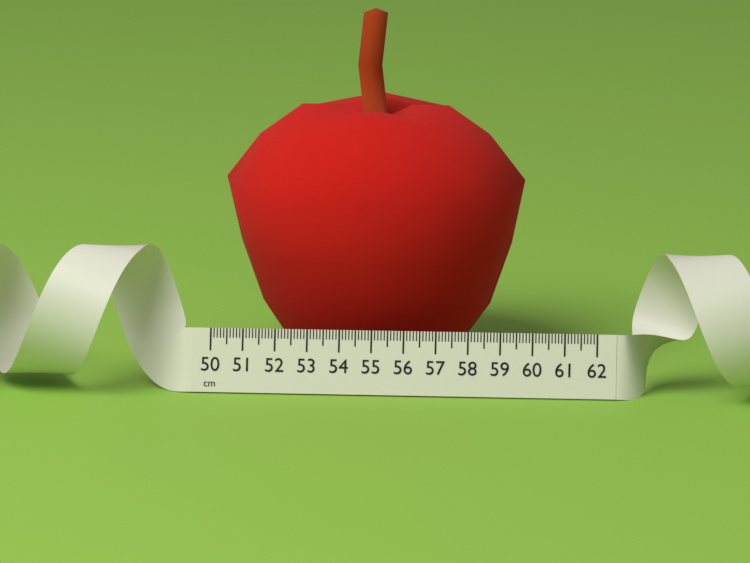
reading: 59.5 cm
